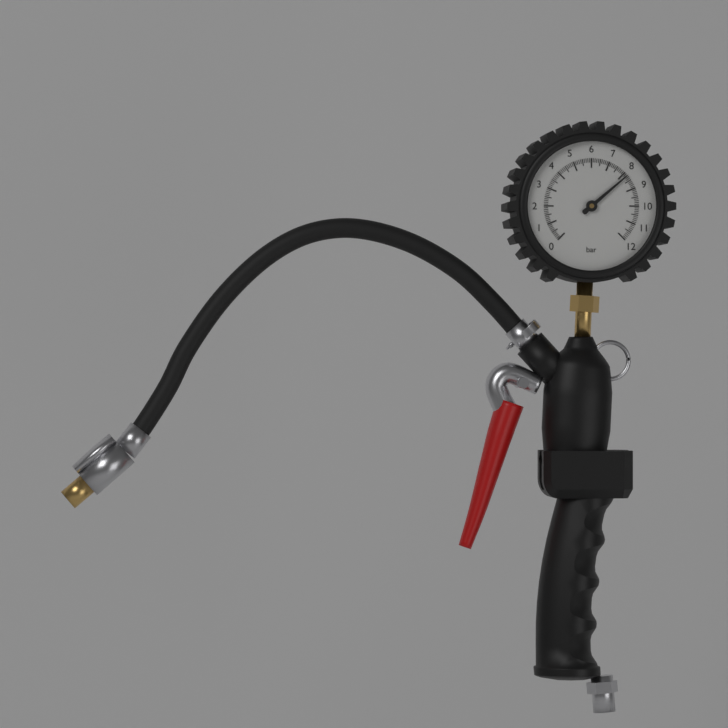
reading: 8.2 bar
